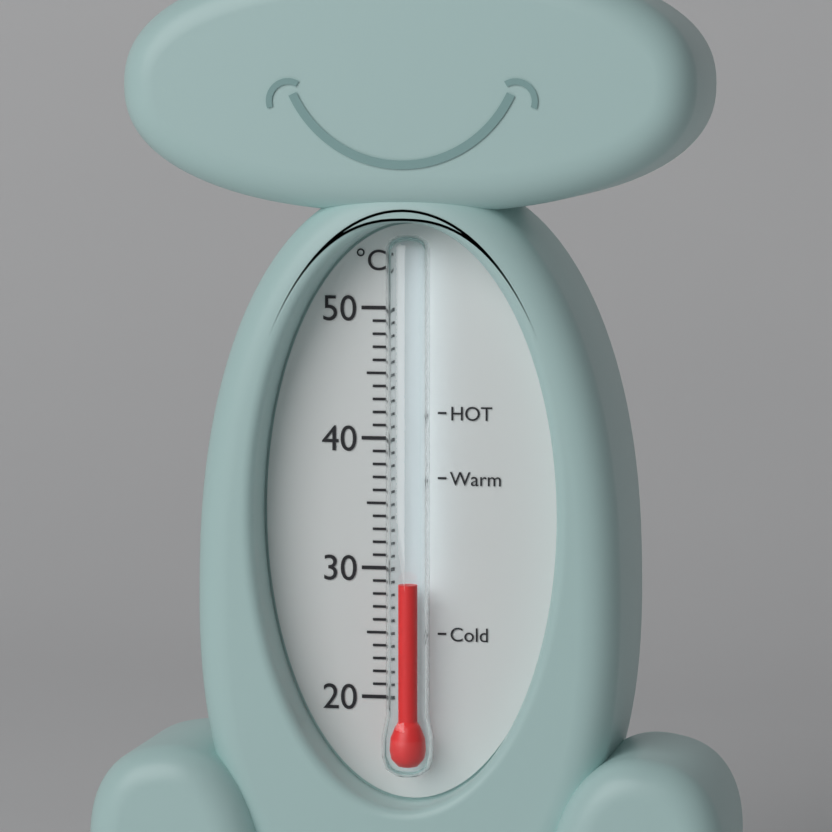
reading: 29 °C
